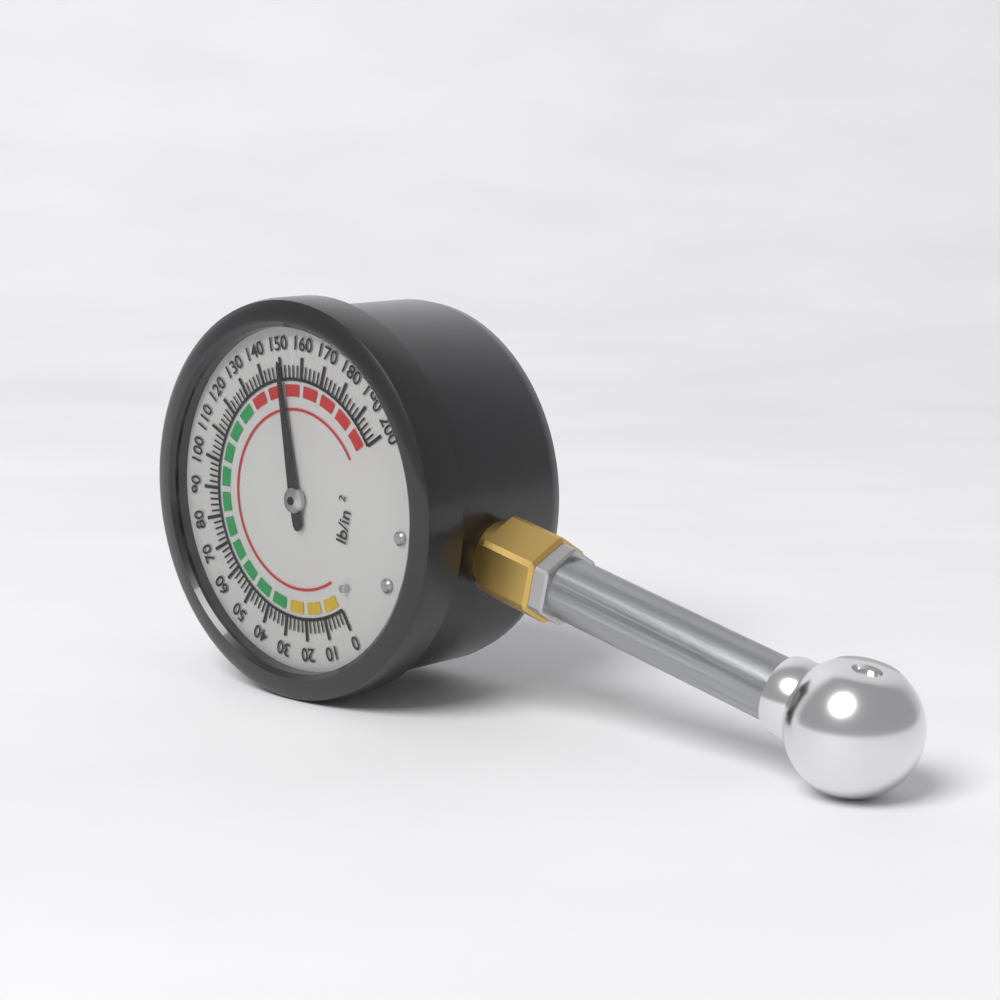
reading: 150 psi
